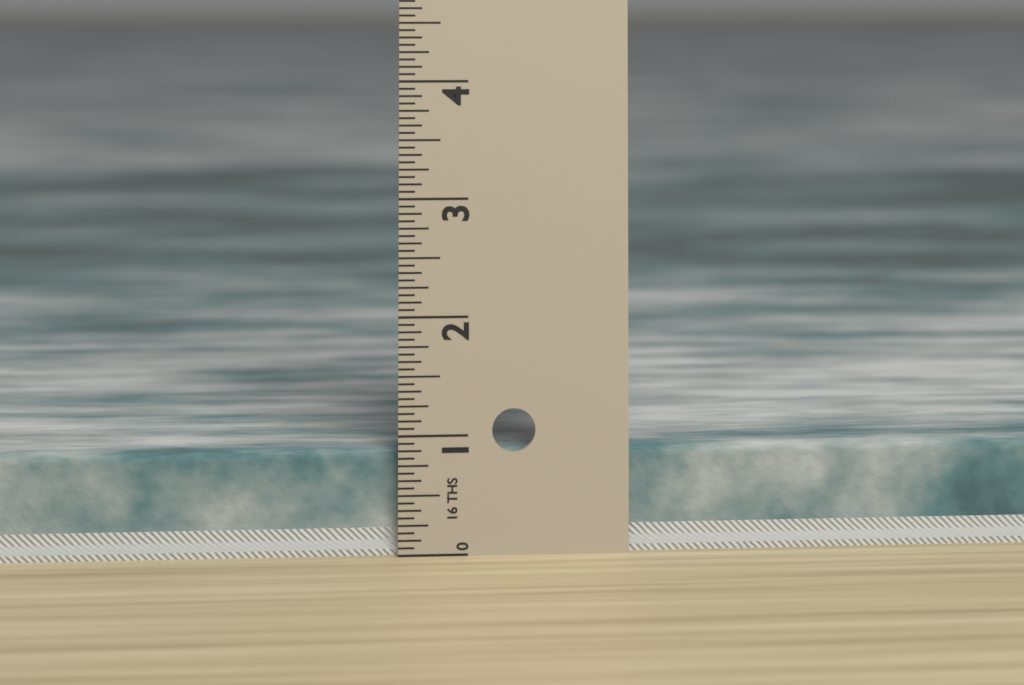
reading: 0.8750 in
